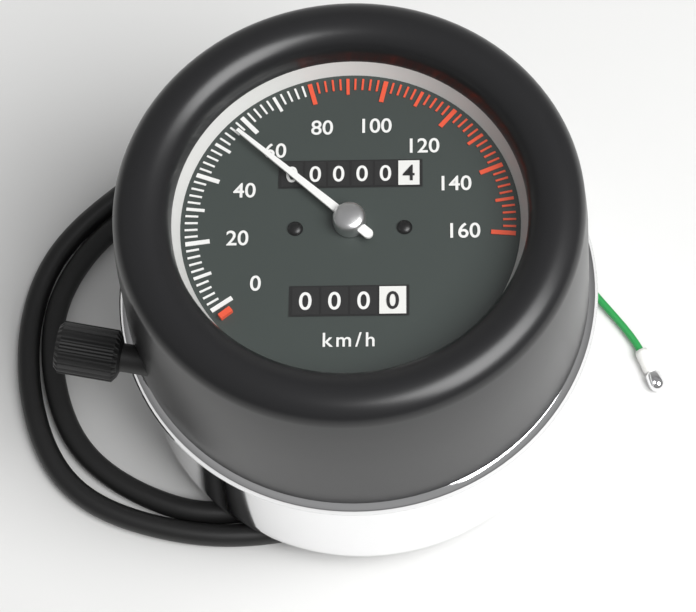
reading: 56 km/h
